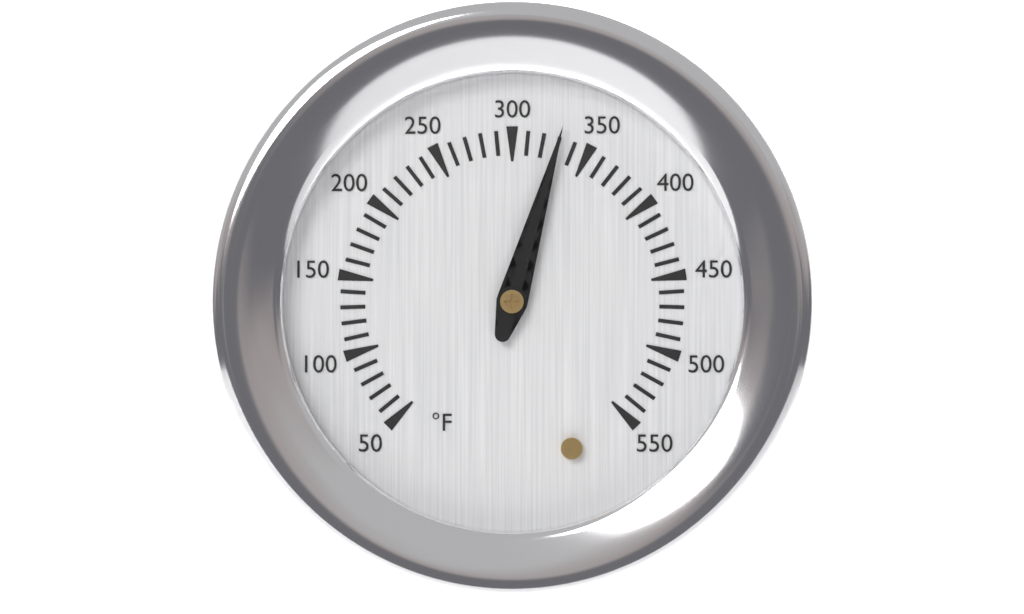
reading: 330 °F
